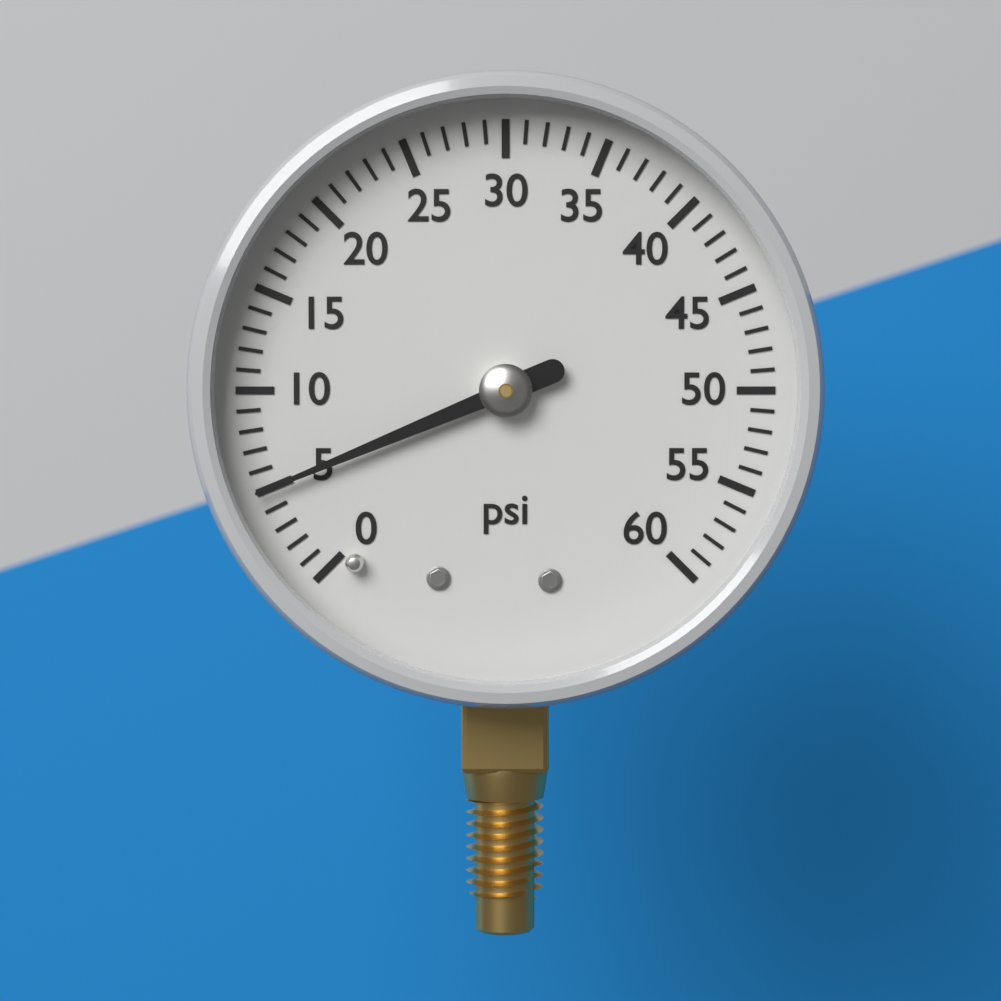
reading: 5 psi
